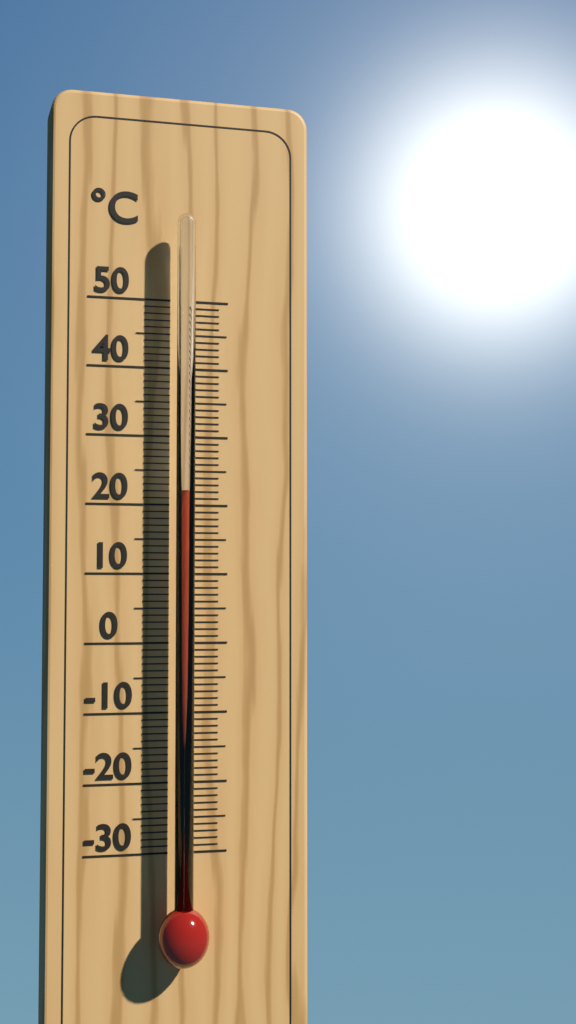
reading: 22 °C
